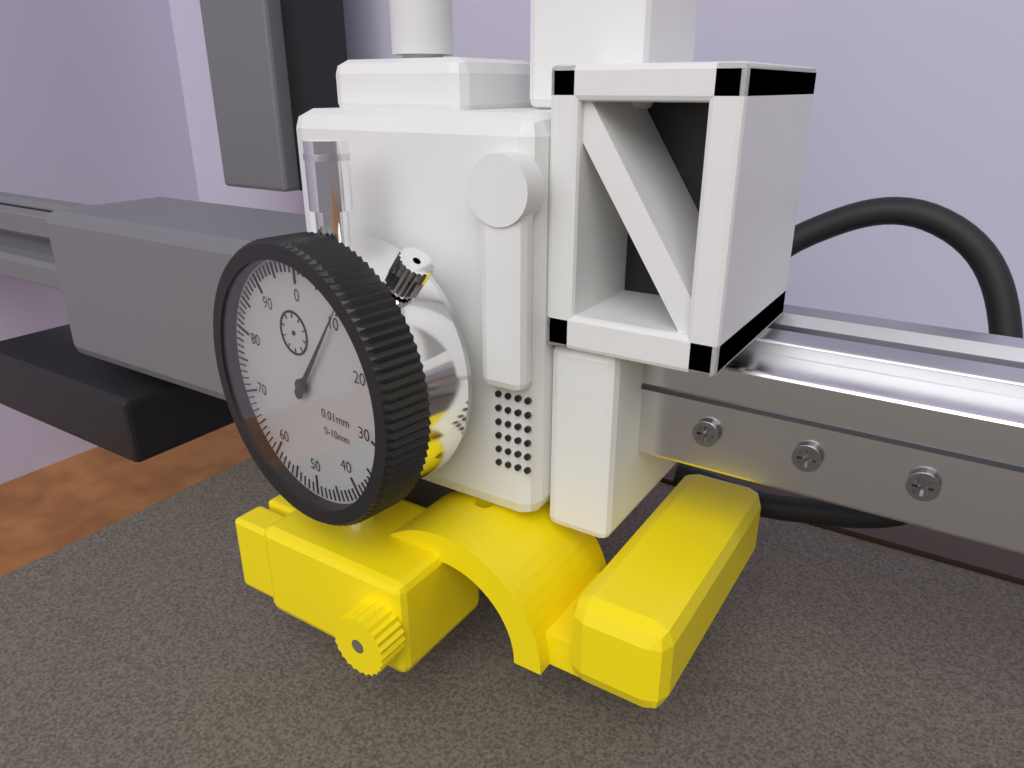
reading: 10 0.01mm
